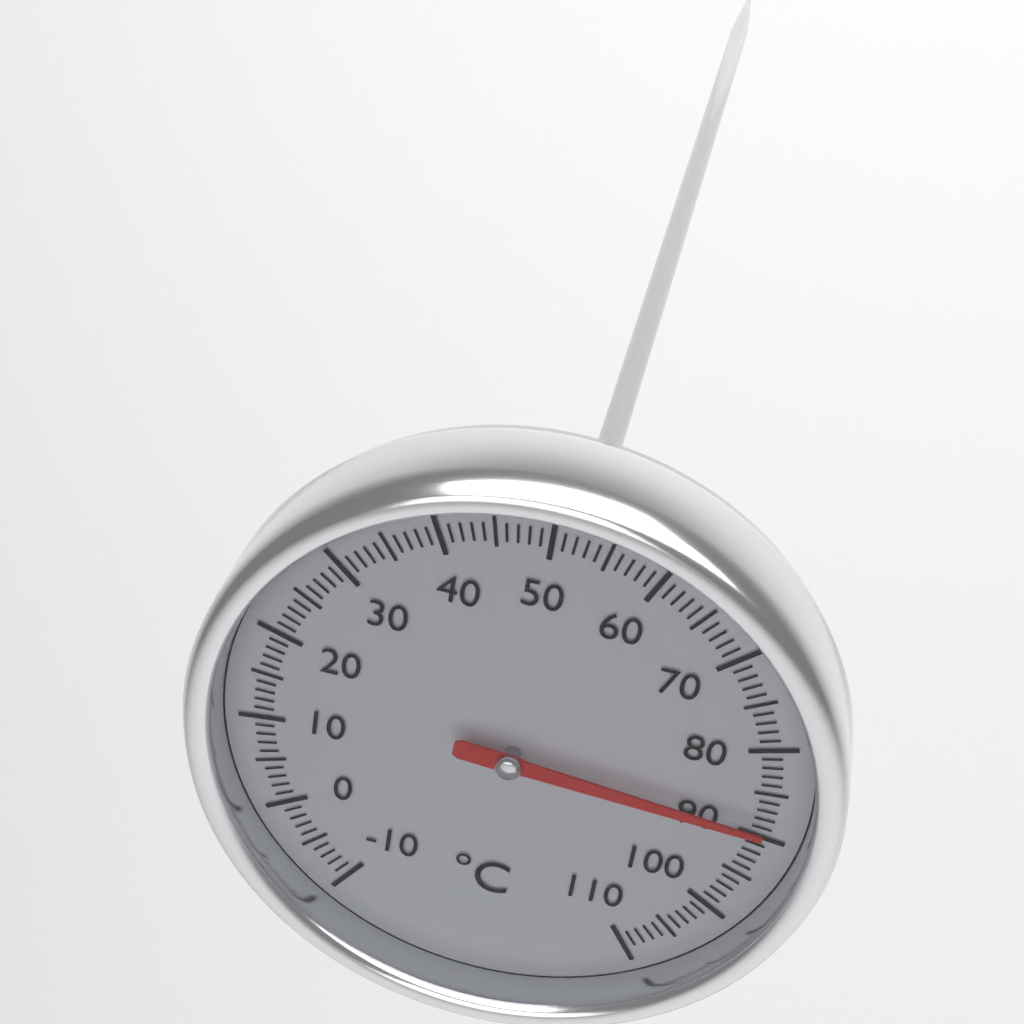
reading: 89 °C
